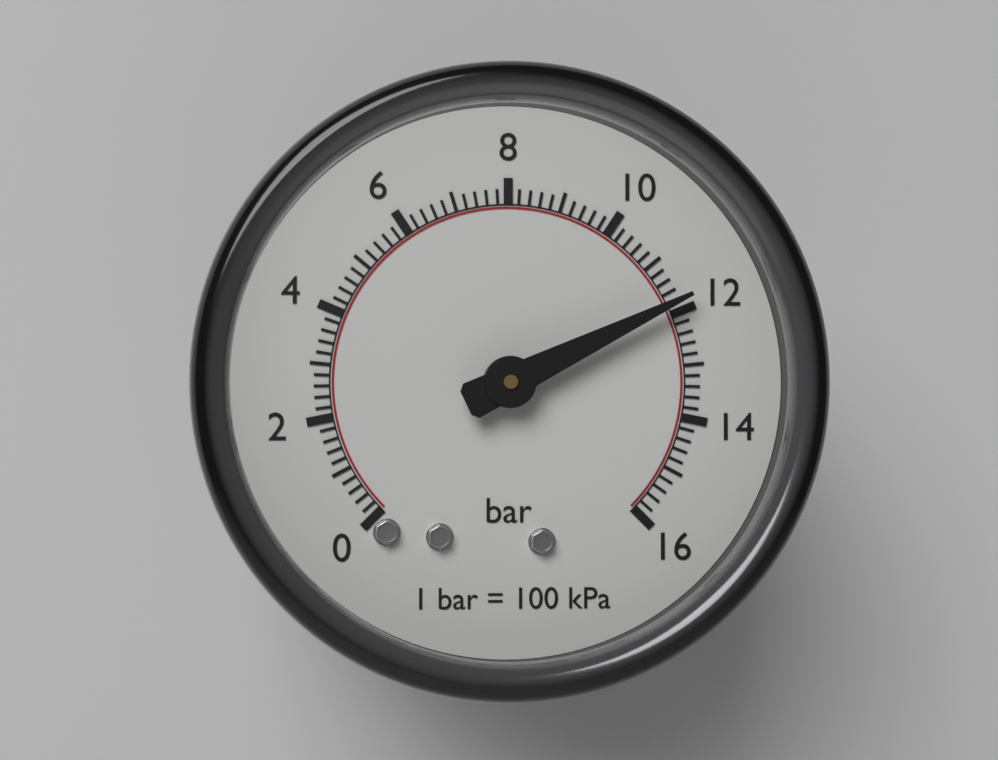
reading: 11.8 bar
